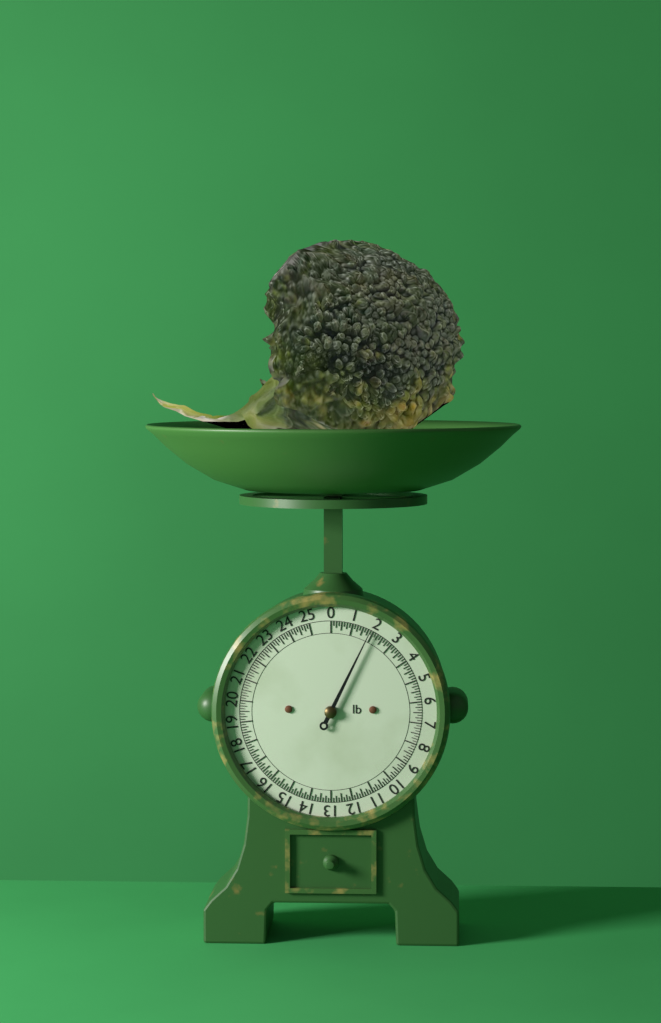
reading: 1.875 lb
